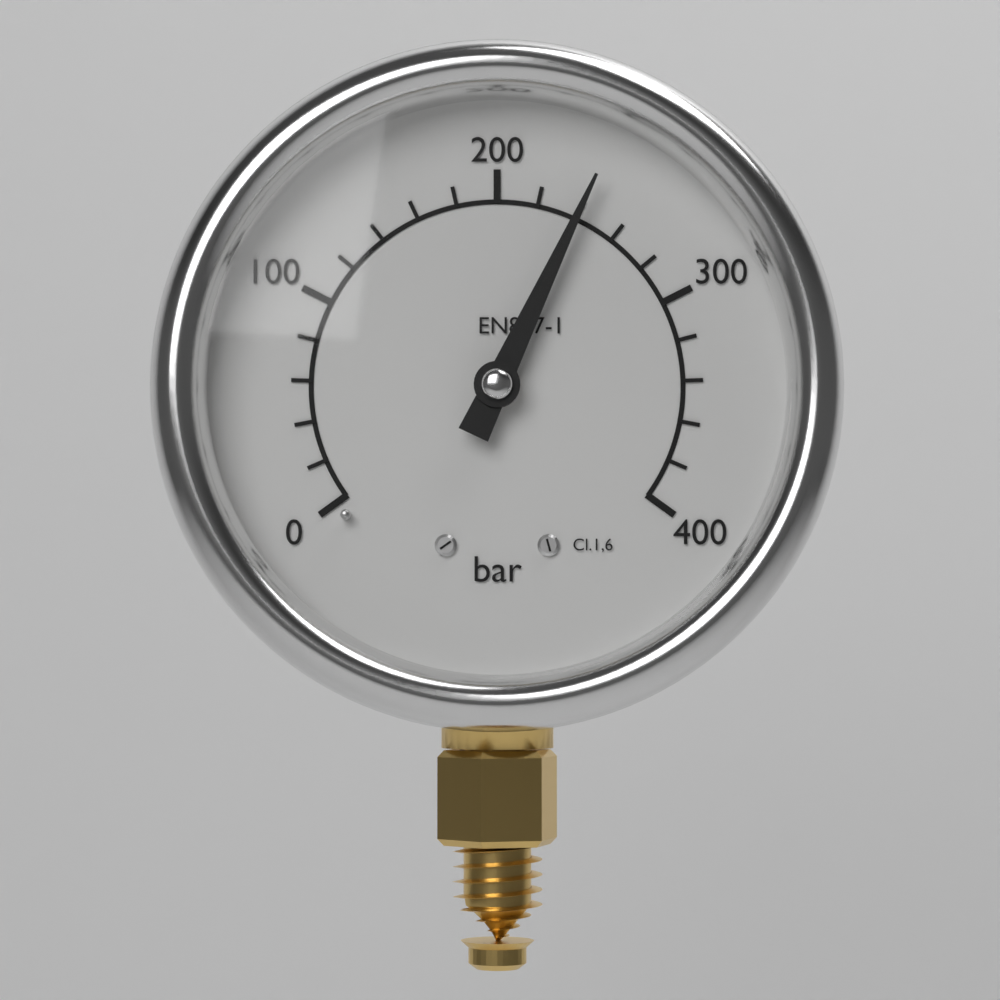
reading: 240 bar
